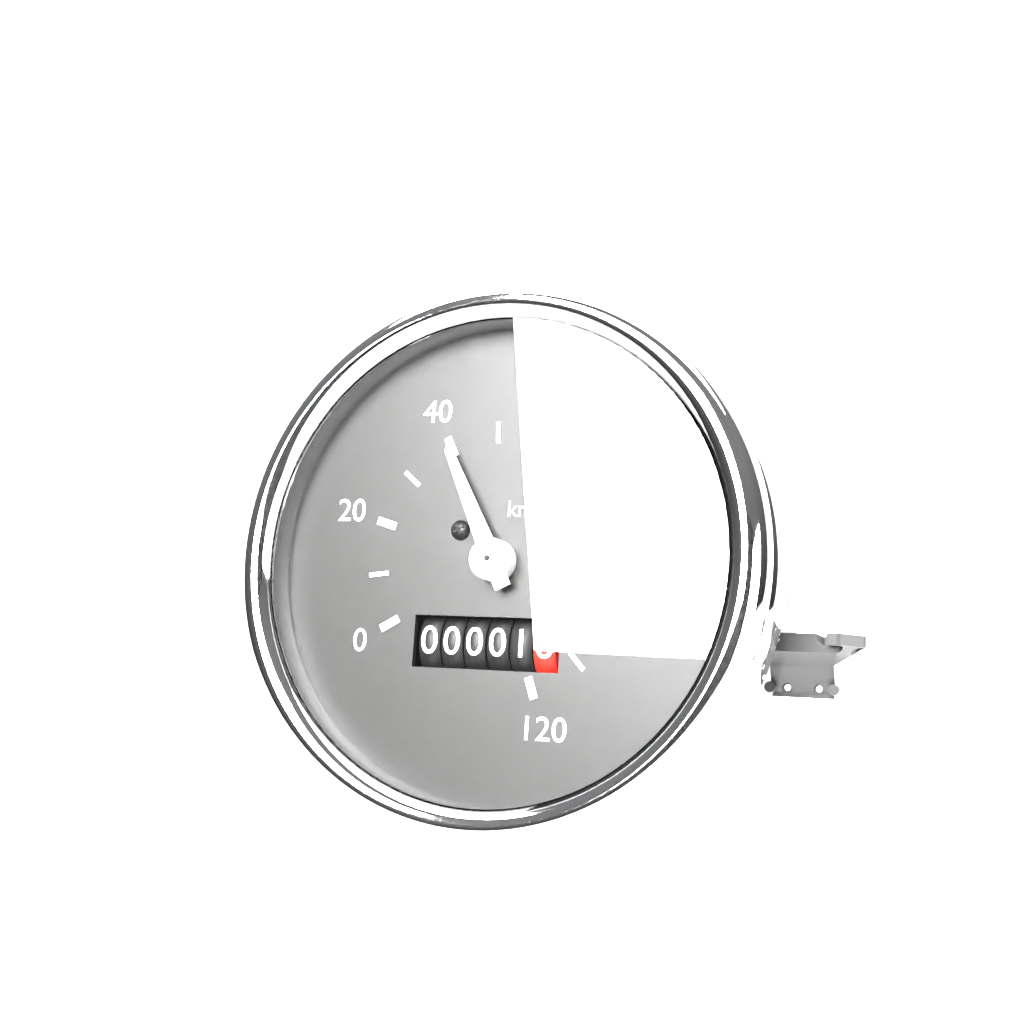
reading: 40 km/h
